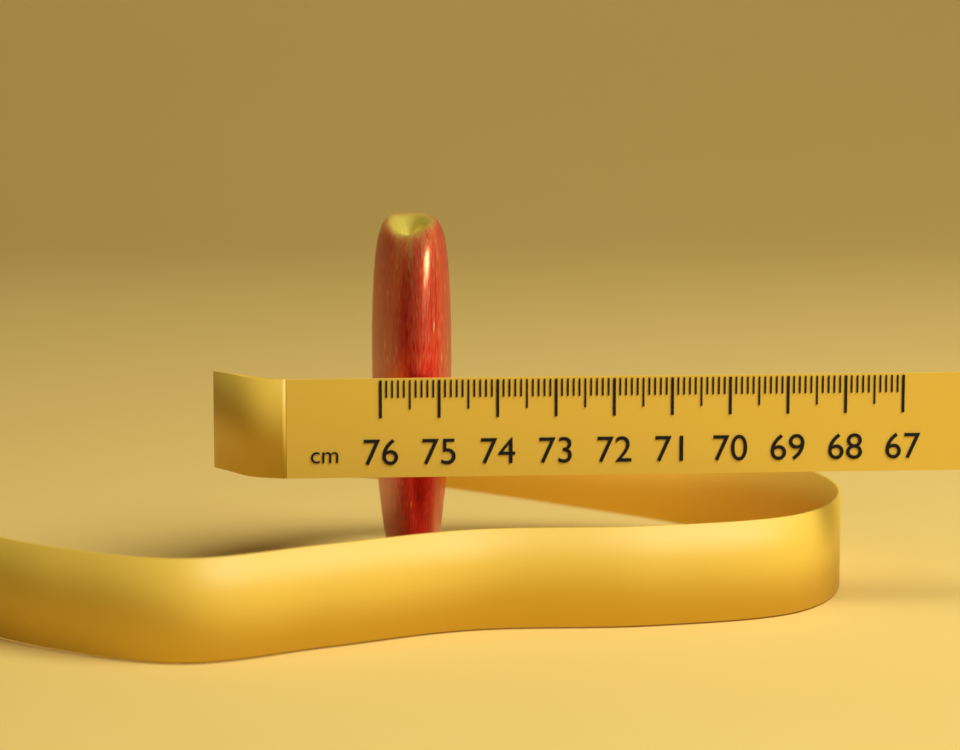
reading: 74.6 cm
